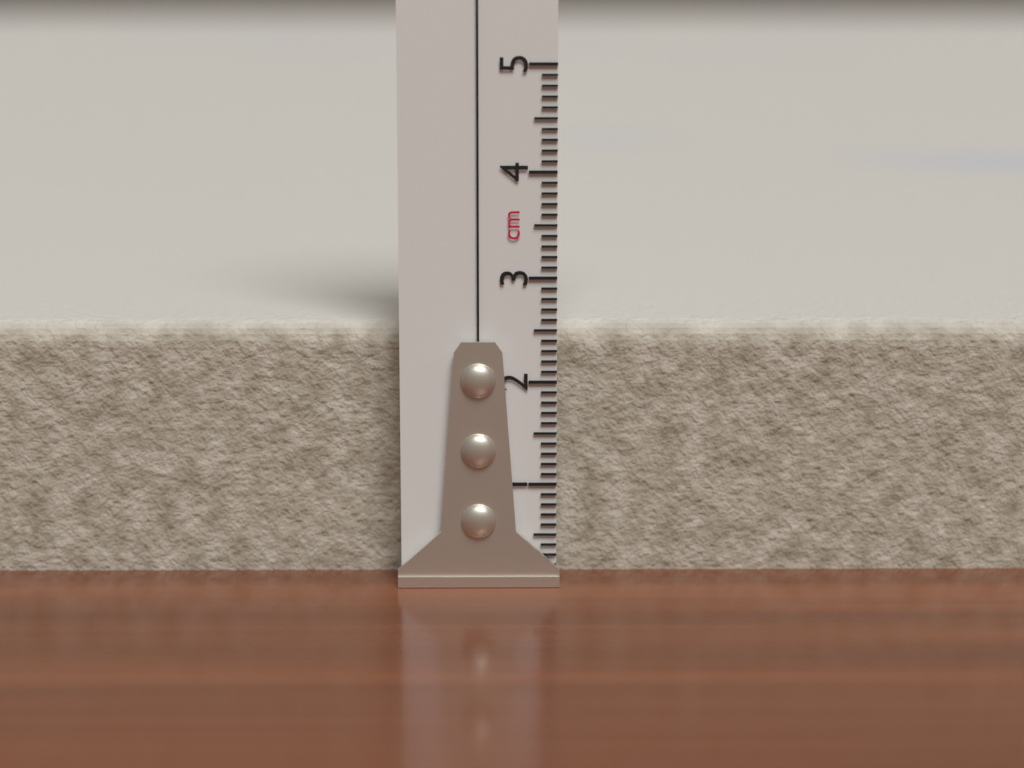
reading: 2.5 cm
